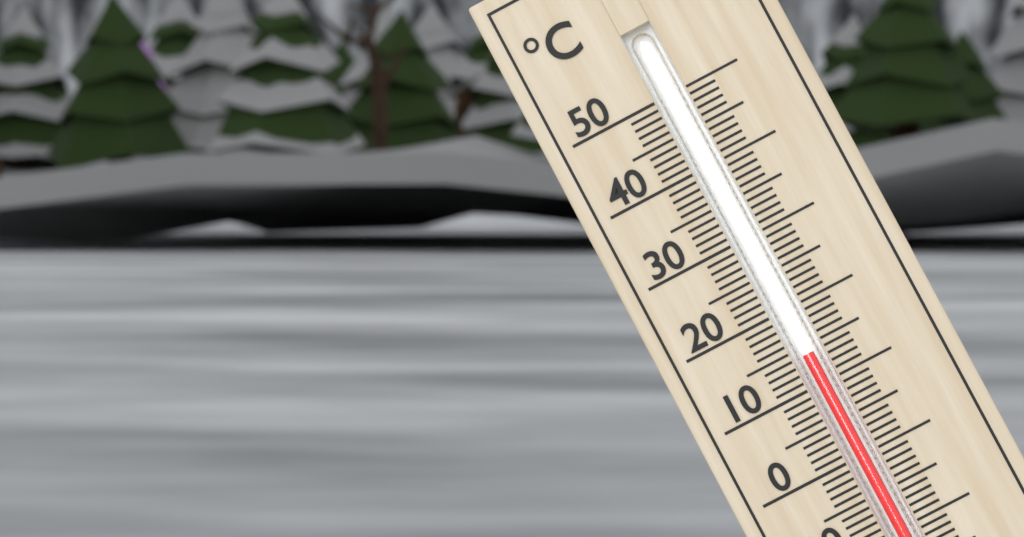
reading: 14 °C
